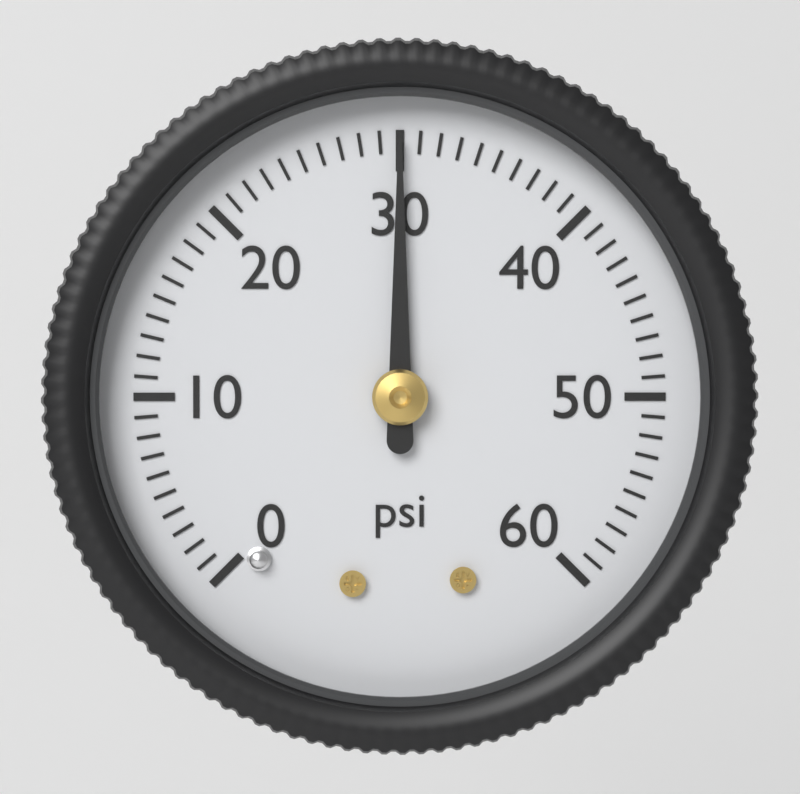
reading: 30 psi
